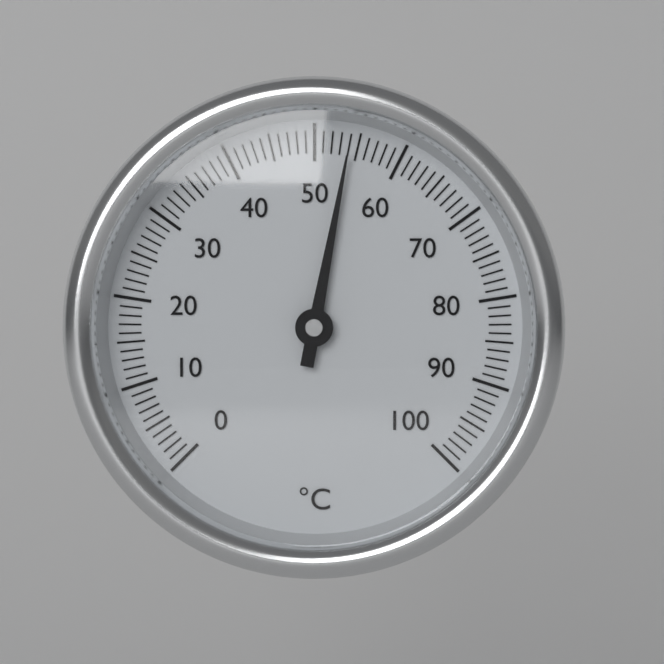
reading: 54 °C
